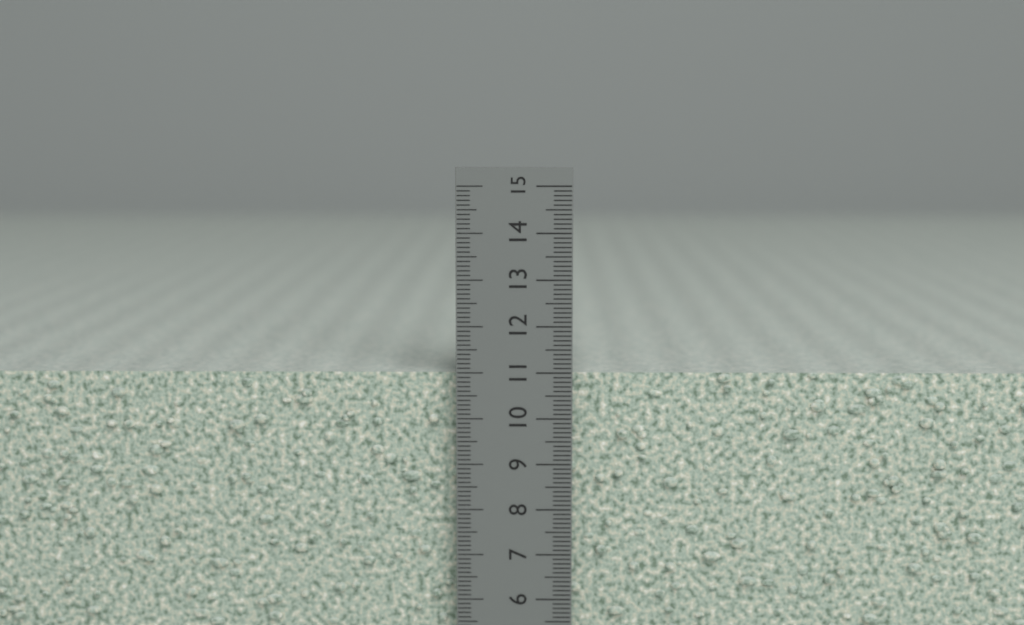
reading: 11.0 cm
